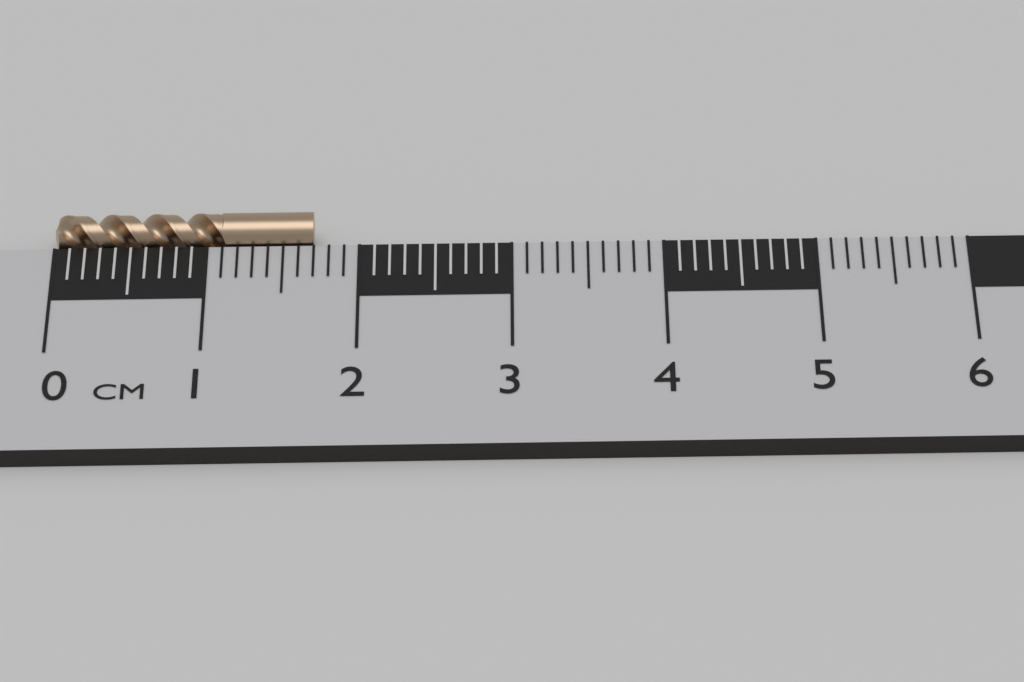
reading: 1.7 cm
